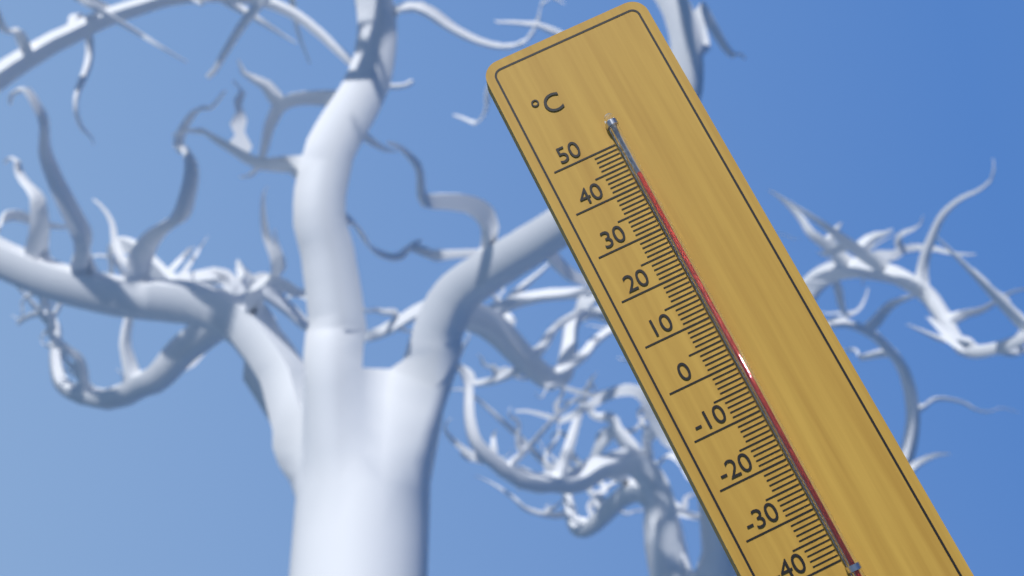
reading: 42 °C
